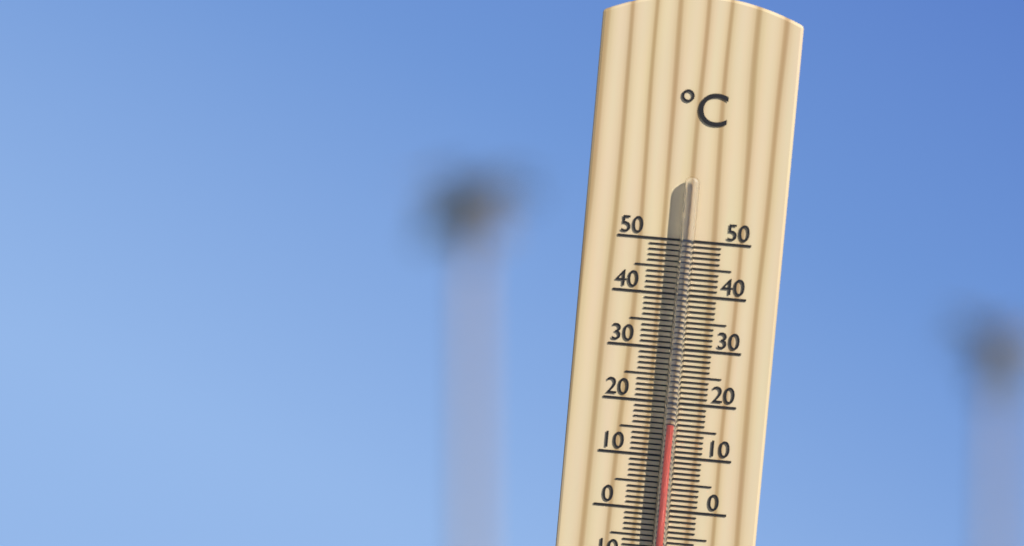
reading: 16 °C
